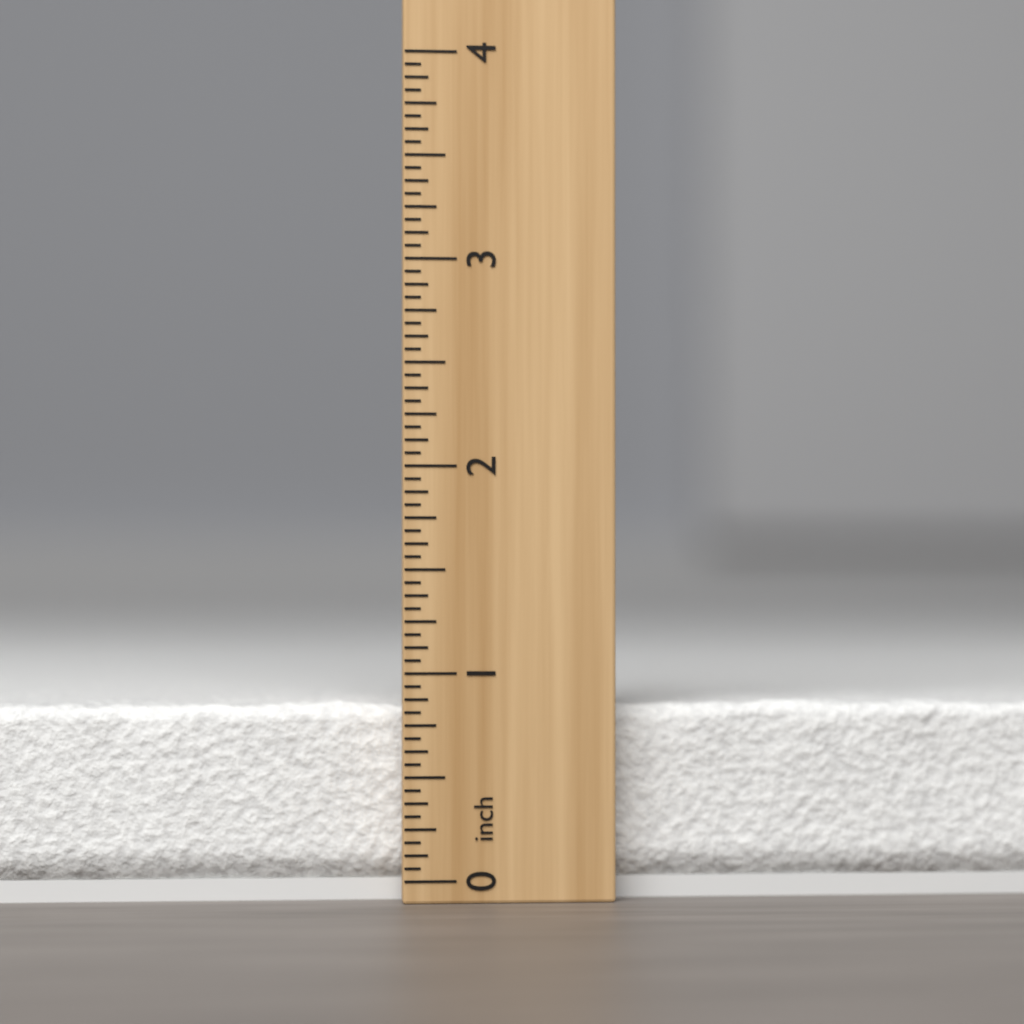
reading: 0.8750 inch
